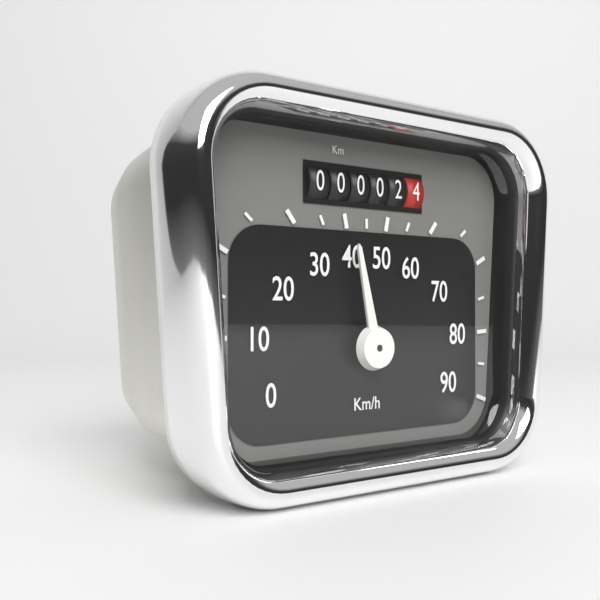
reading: 40 km/h
